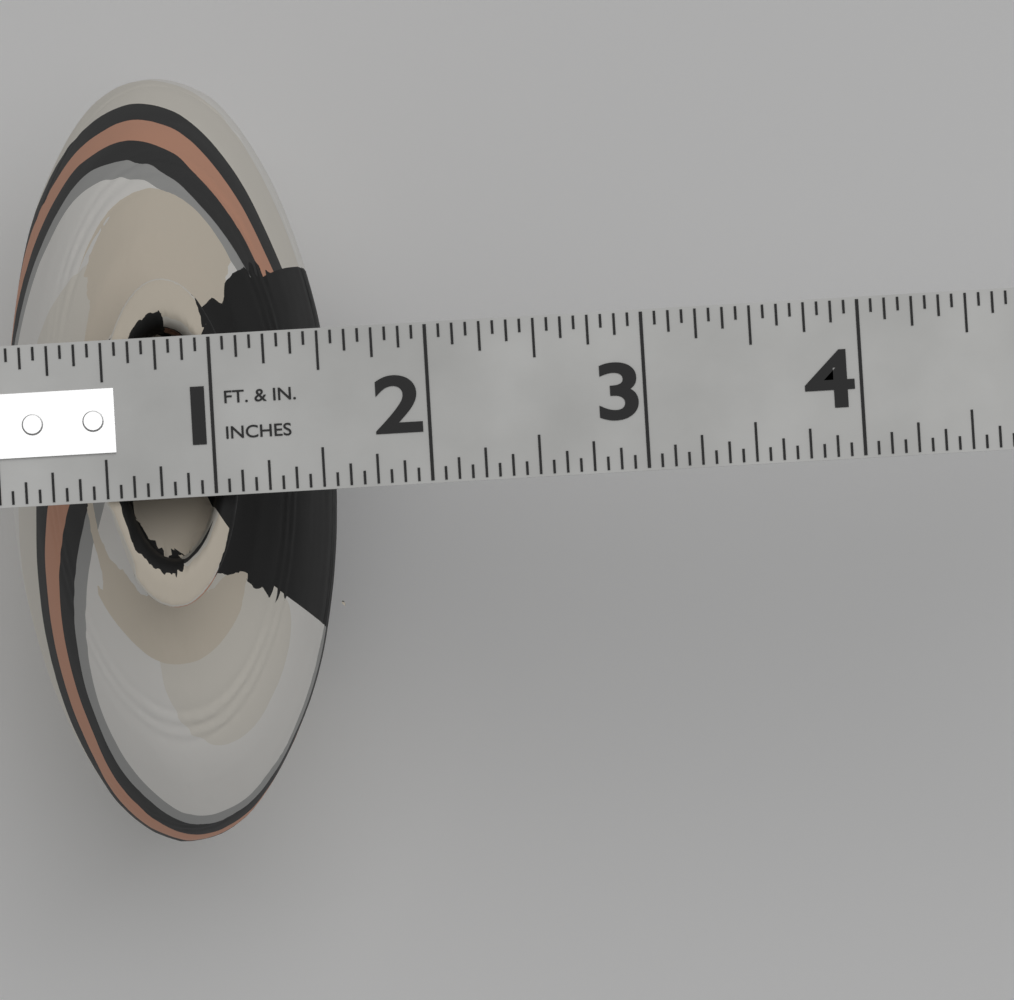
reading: 1.5625 in
